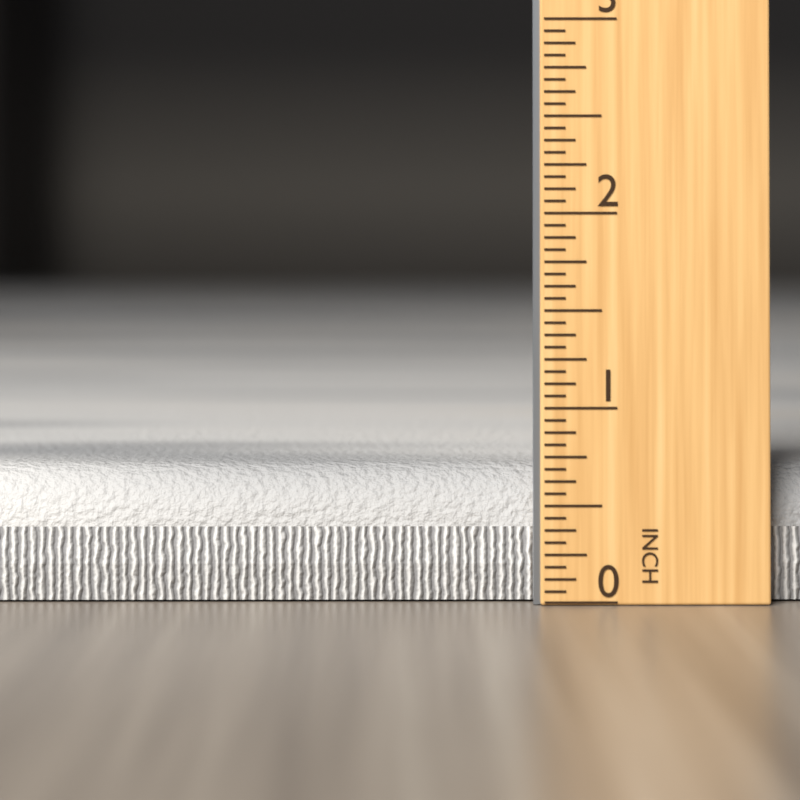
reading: 0.6875 in
